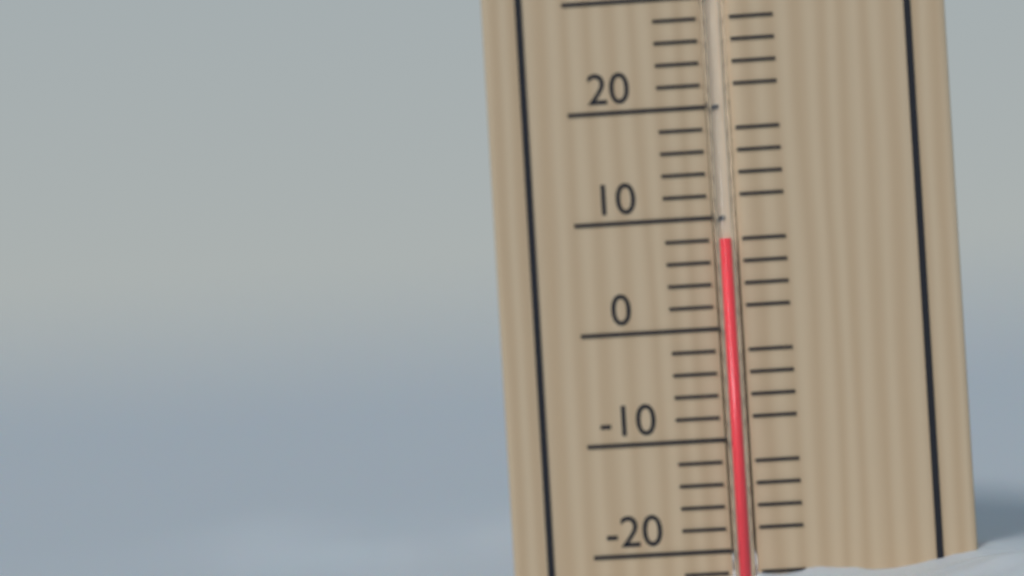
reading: 8 °C
